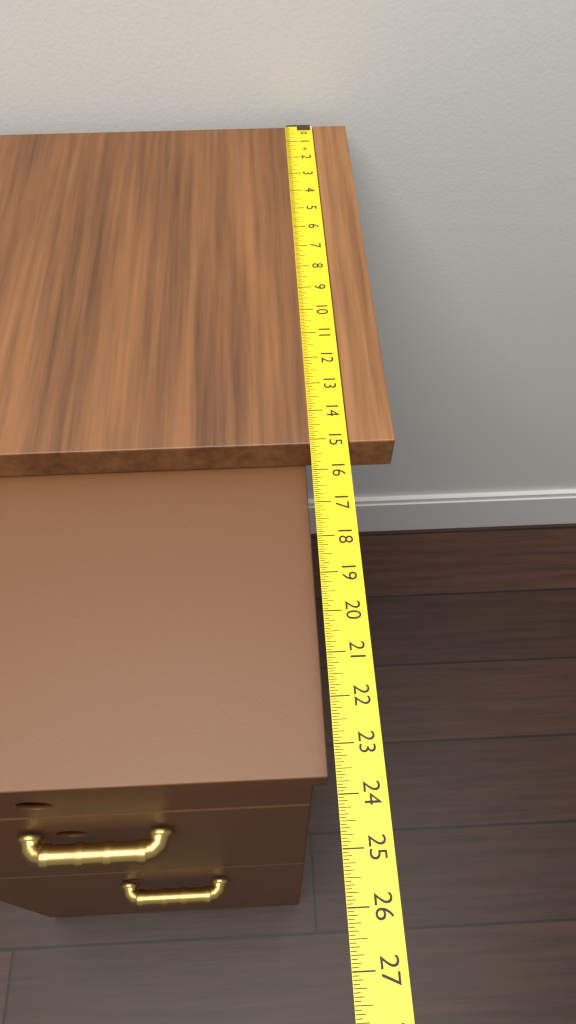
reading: 15.1250 in
